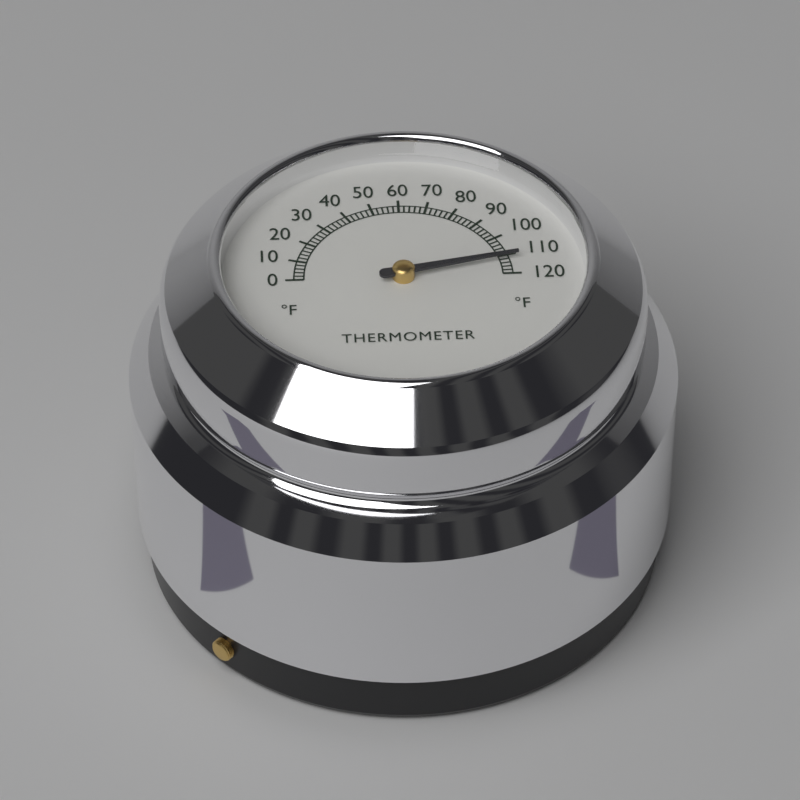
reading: 112 °F
